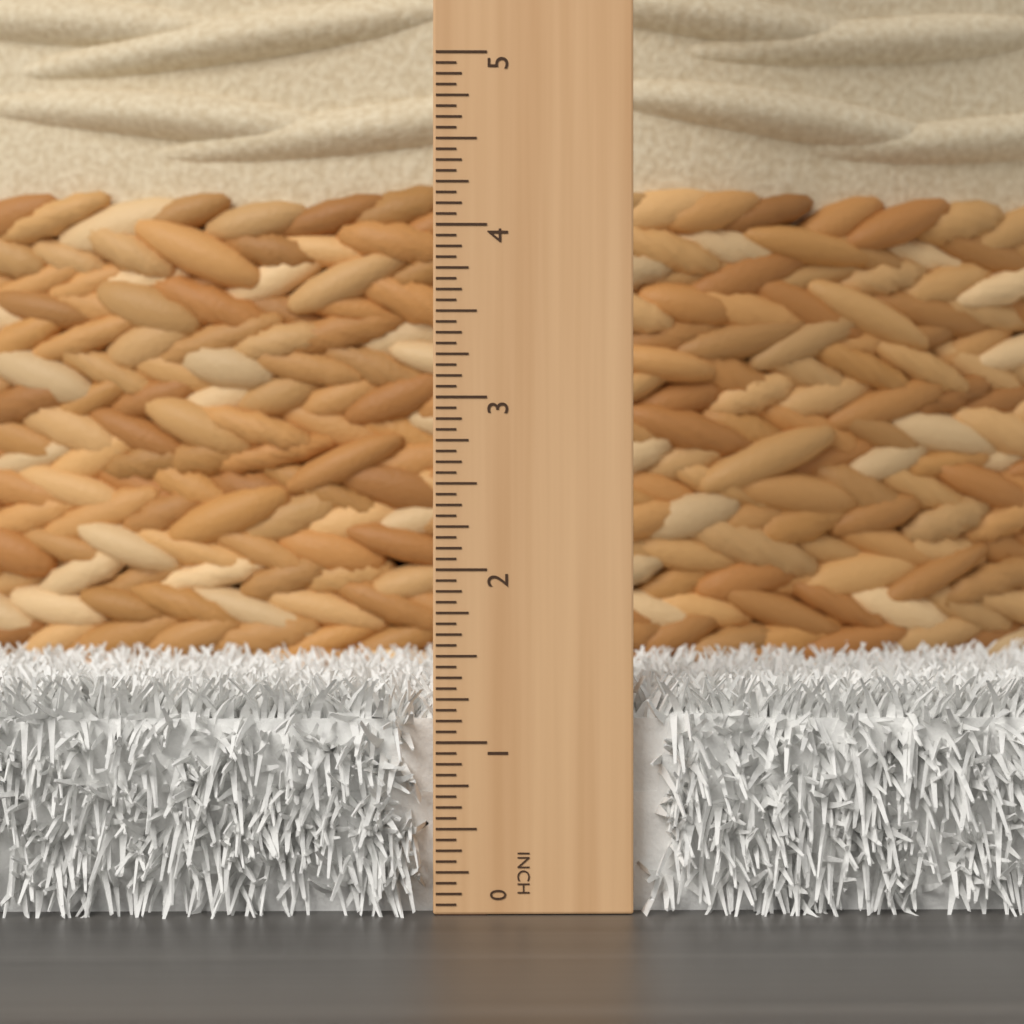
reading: 1.3750 in
